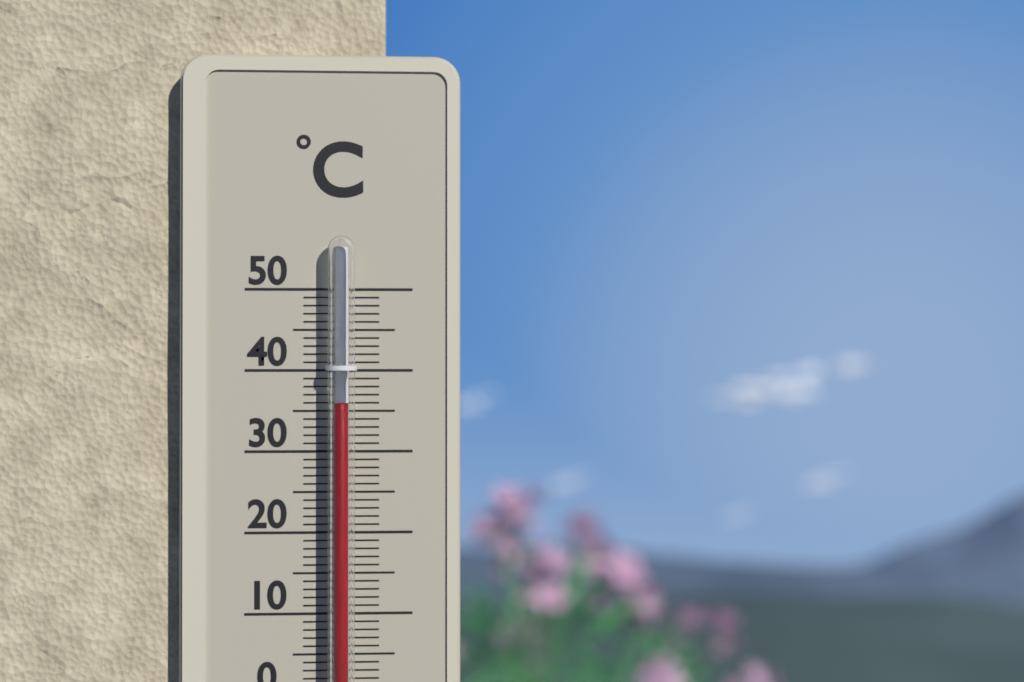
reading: 36 °C
